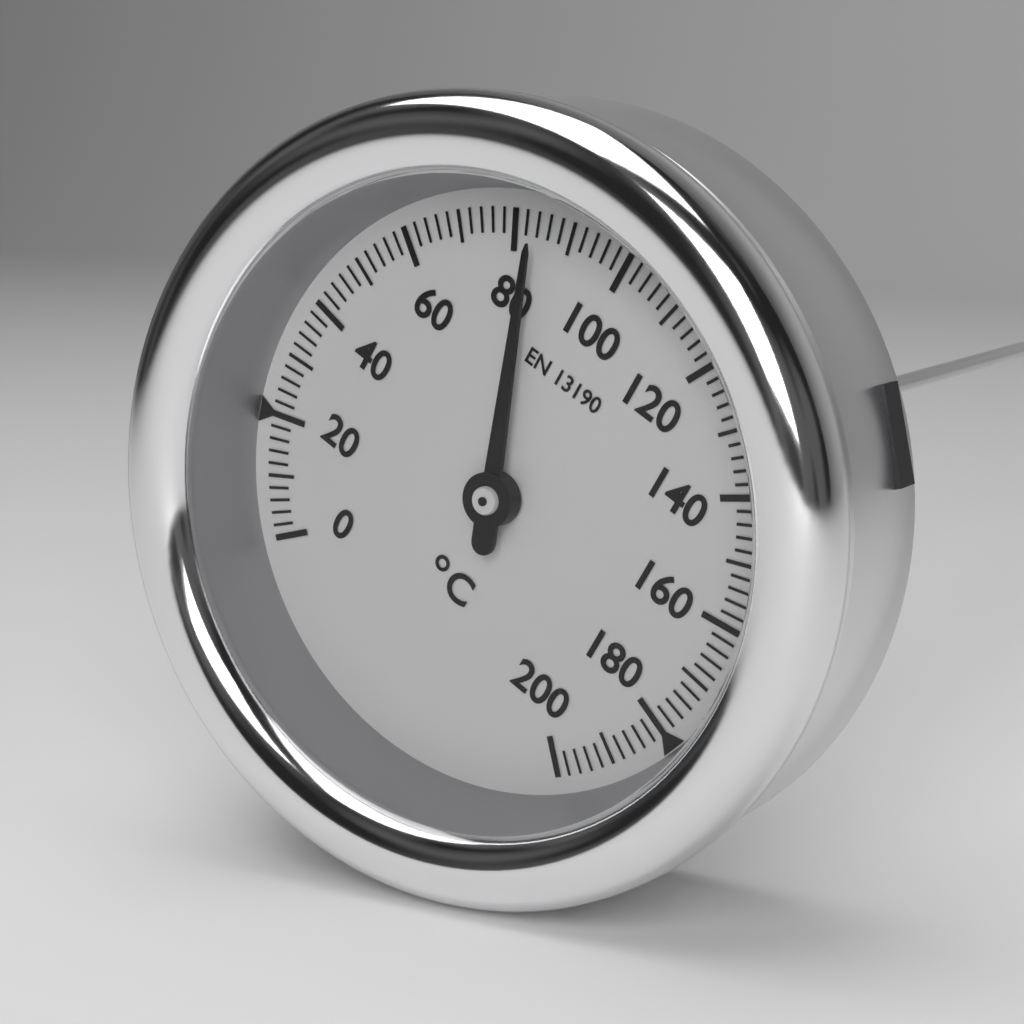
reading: 84 °C
